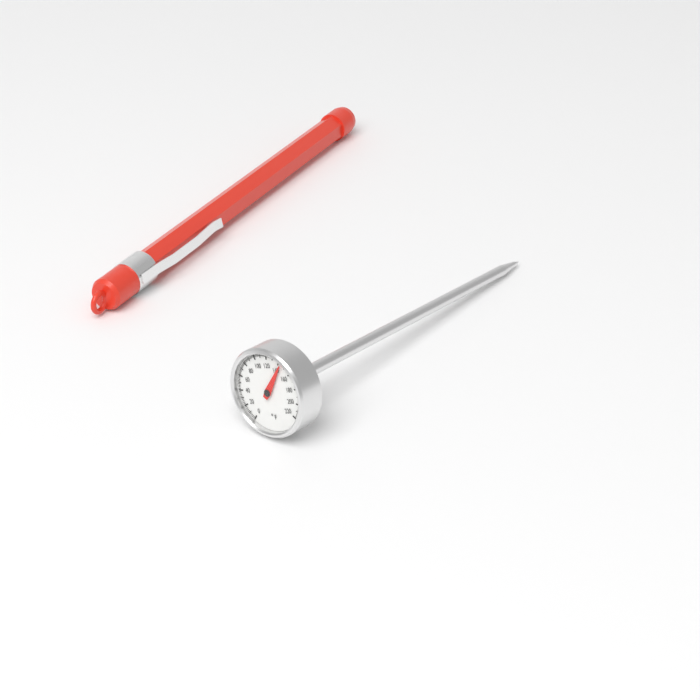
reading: 144 °F
